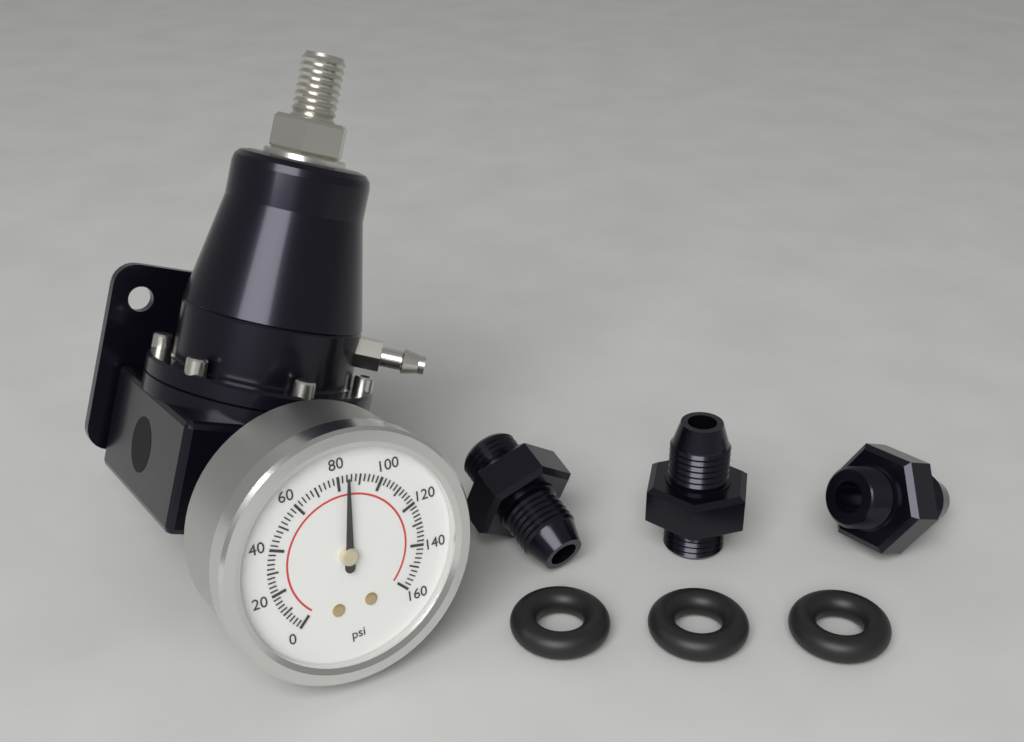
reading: 84 psi
